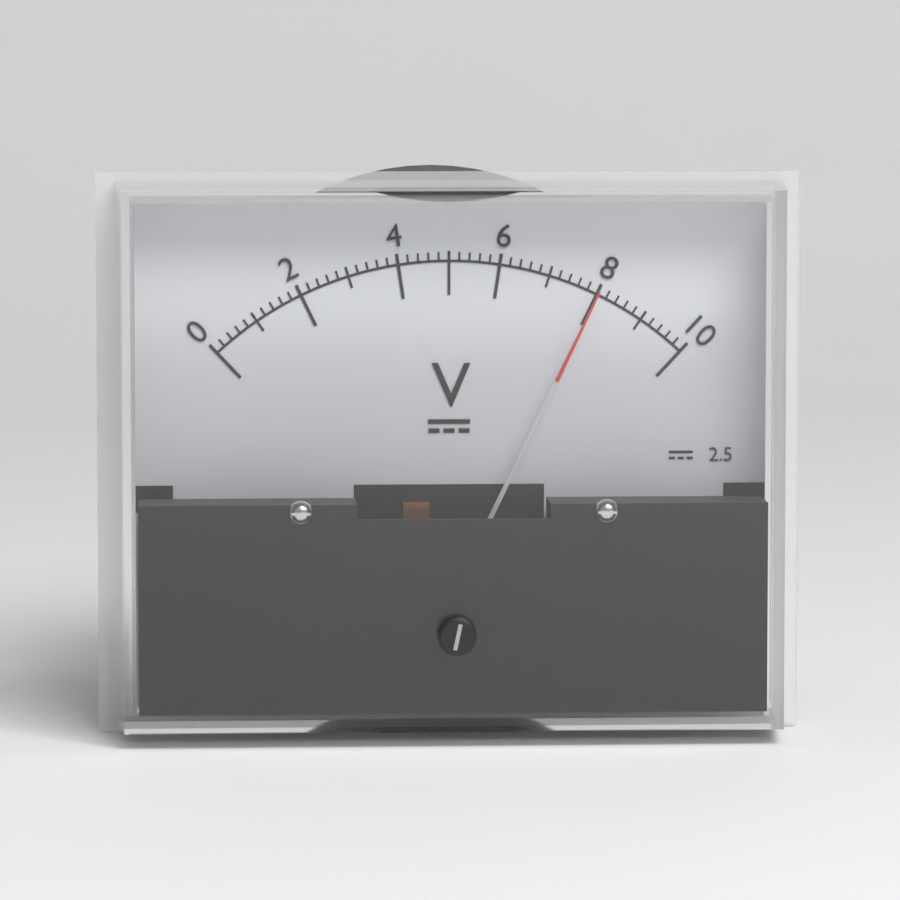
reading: 8.0 V
